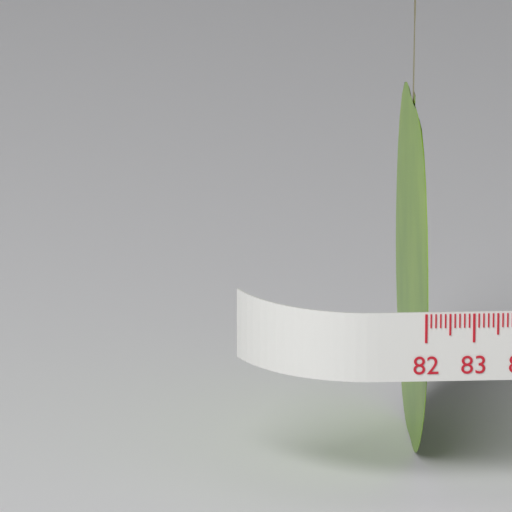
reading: 82.1 (no unit)
